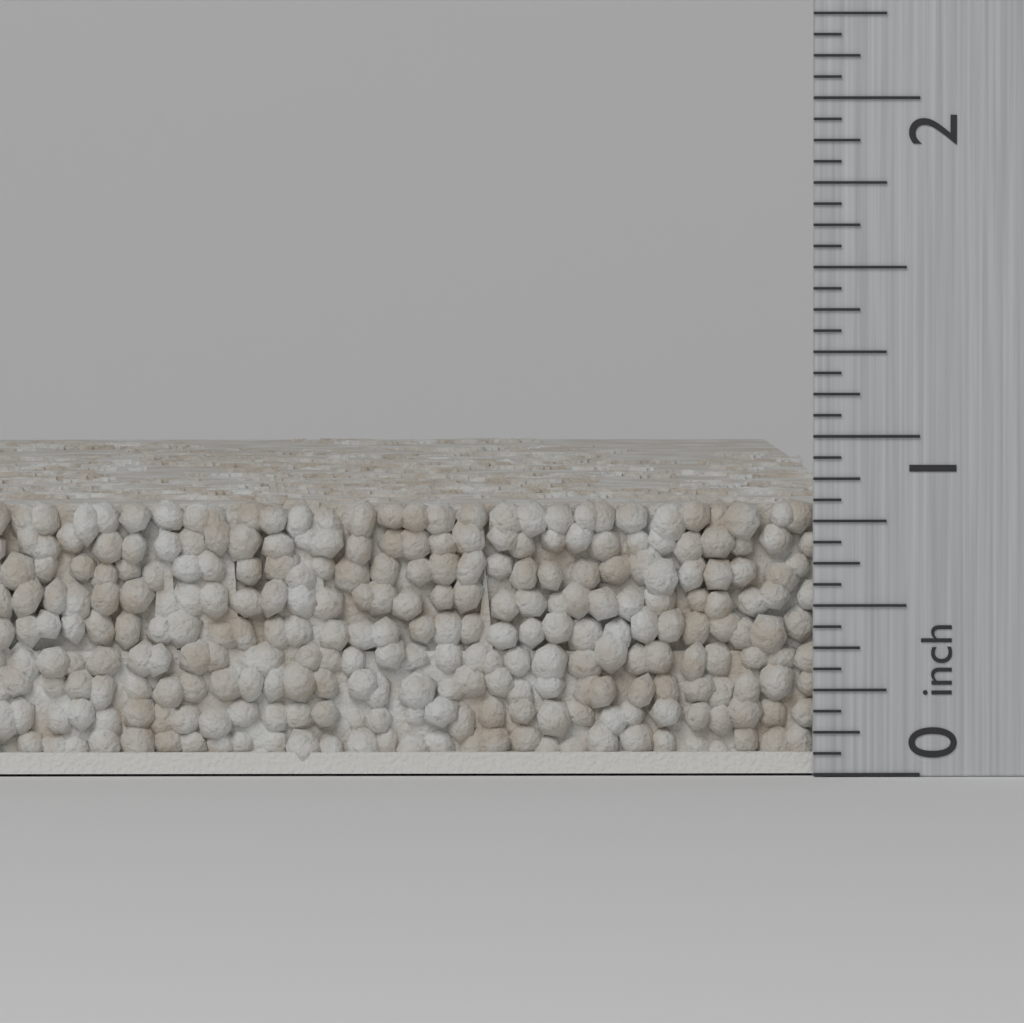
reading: 0.8125 inch
